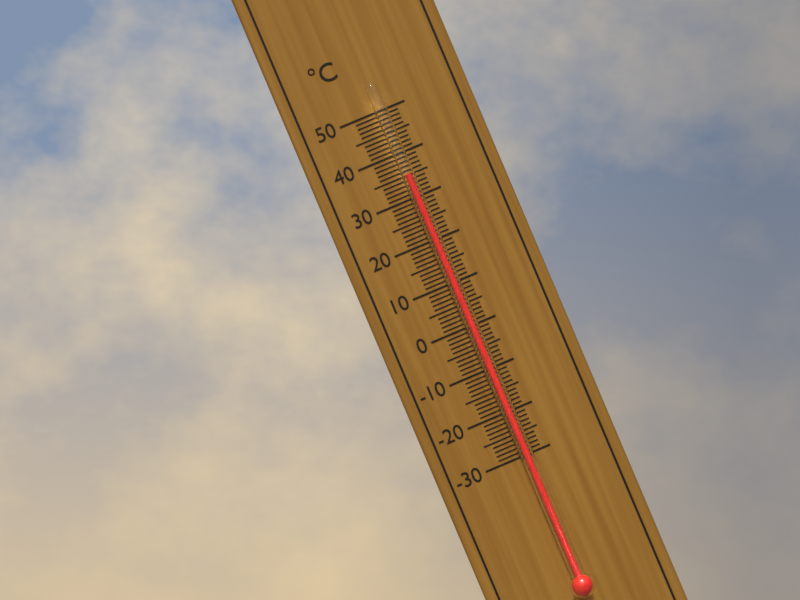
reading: 35 °C
